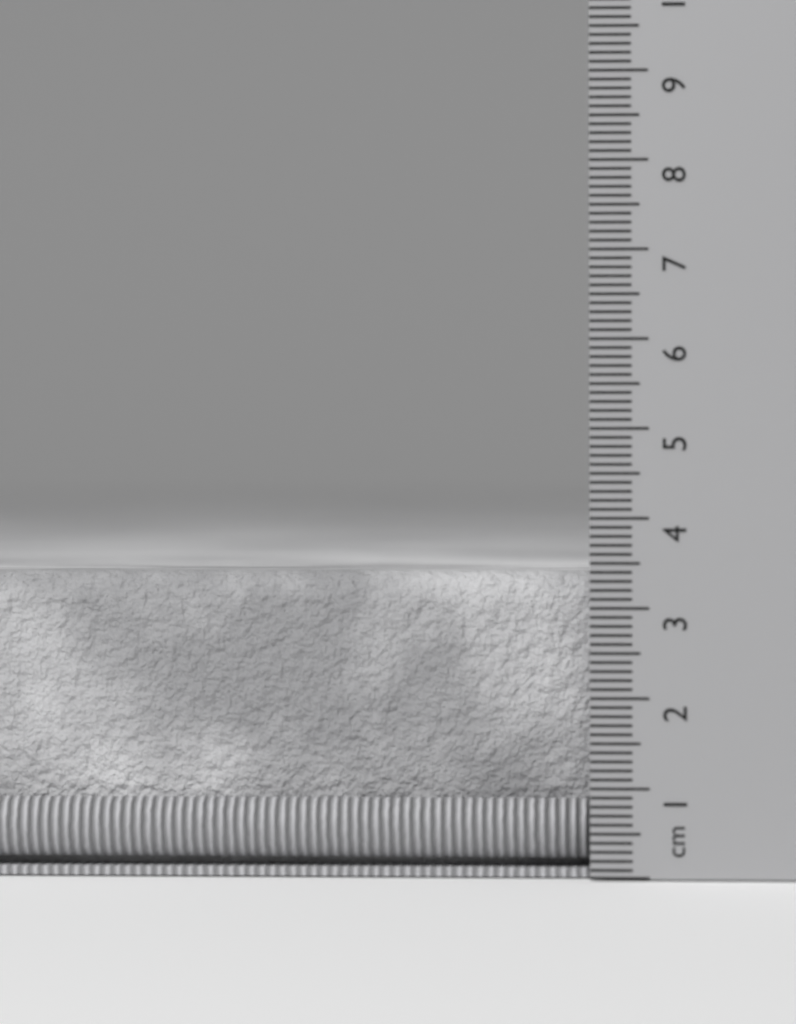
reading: 3.4 cm
